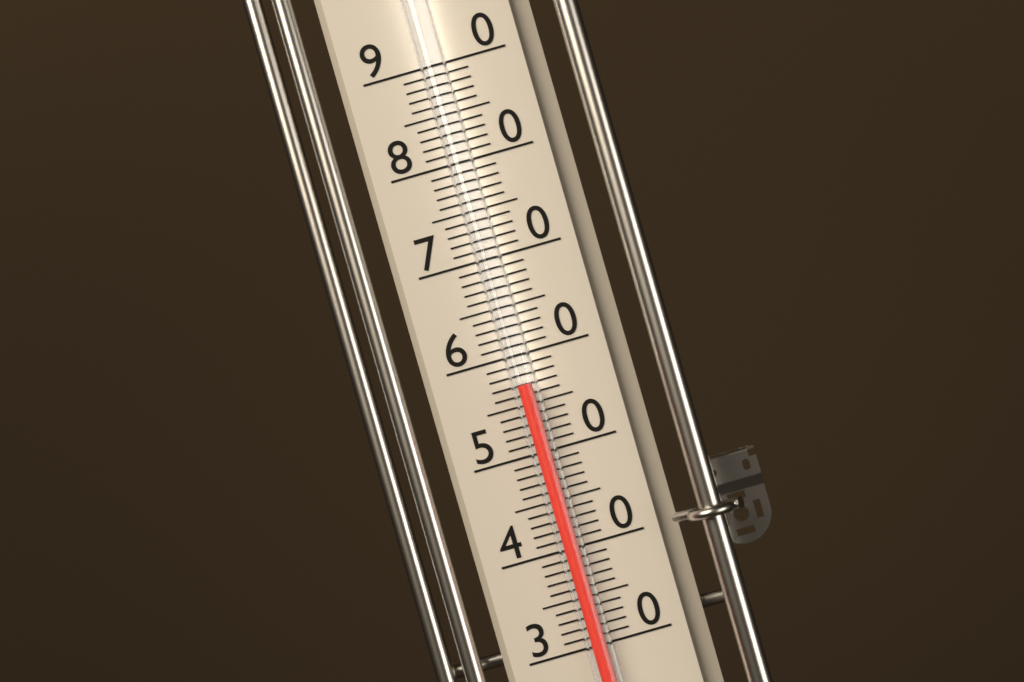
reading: 57 (no unit)
